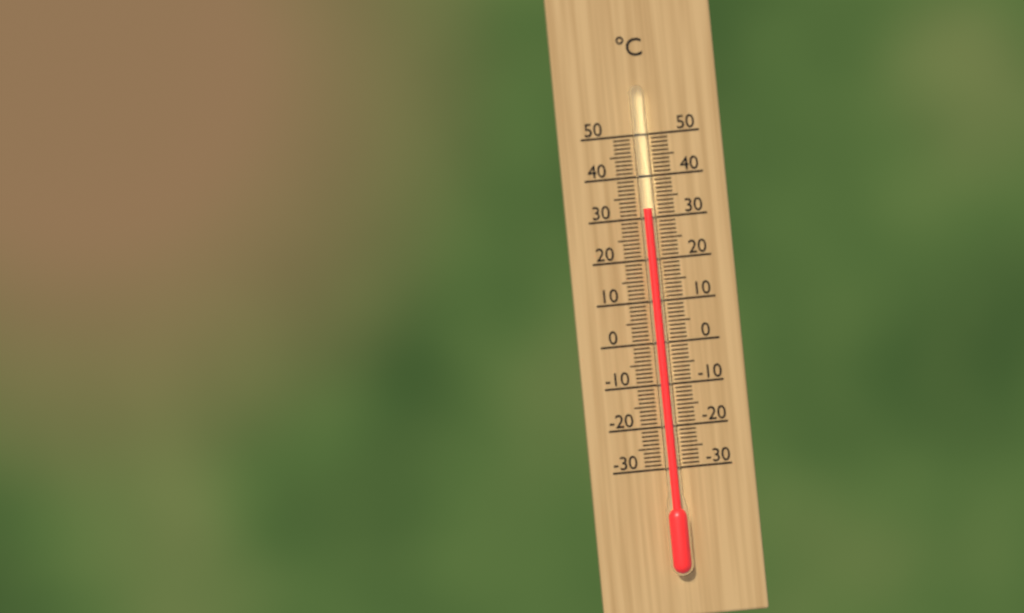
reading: 32 °C
